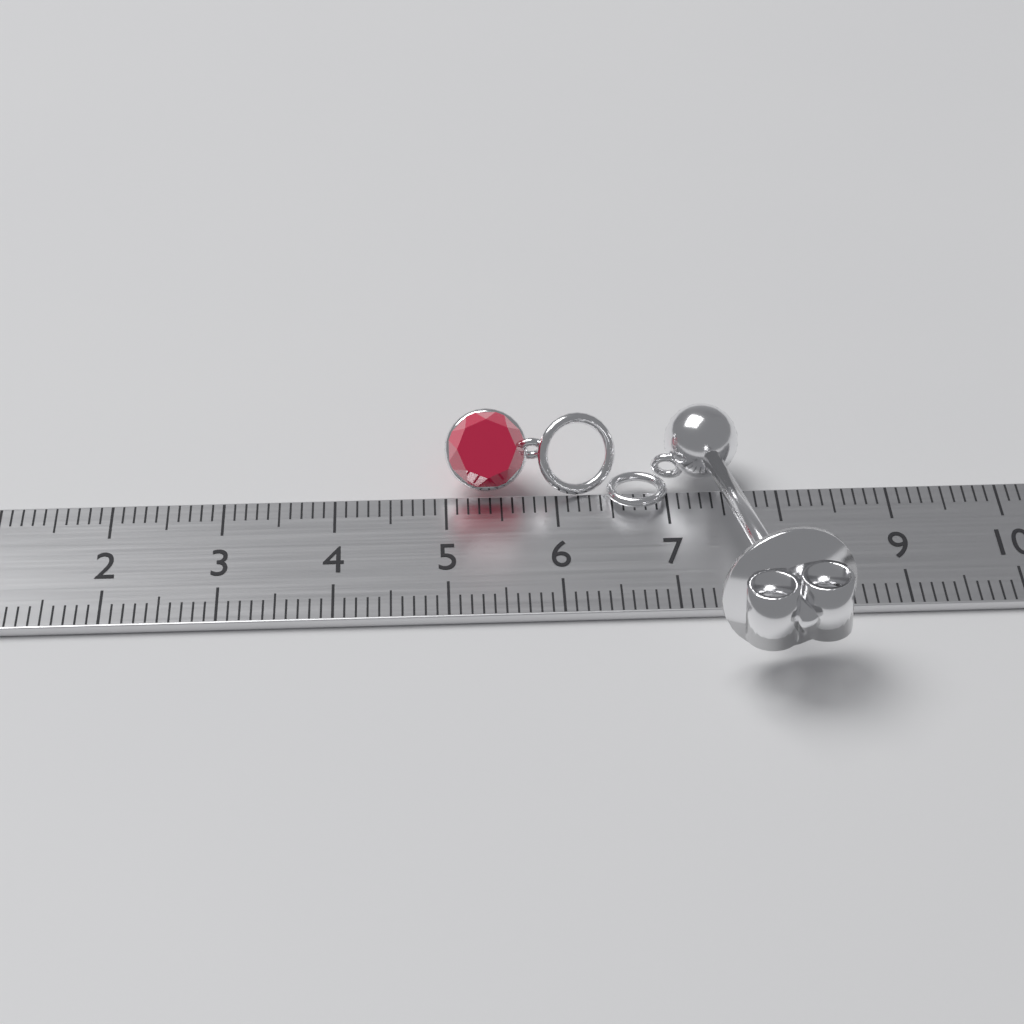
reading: 8.4 cm
